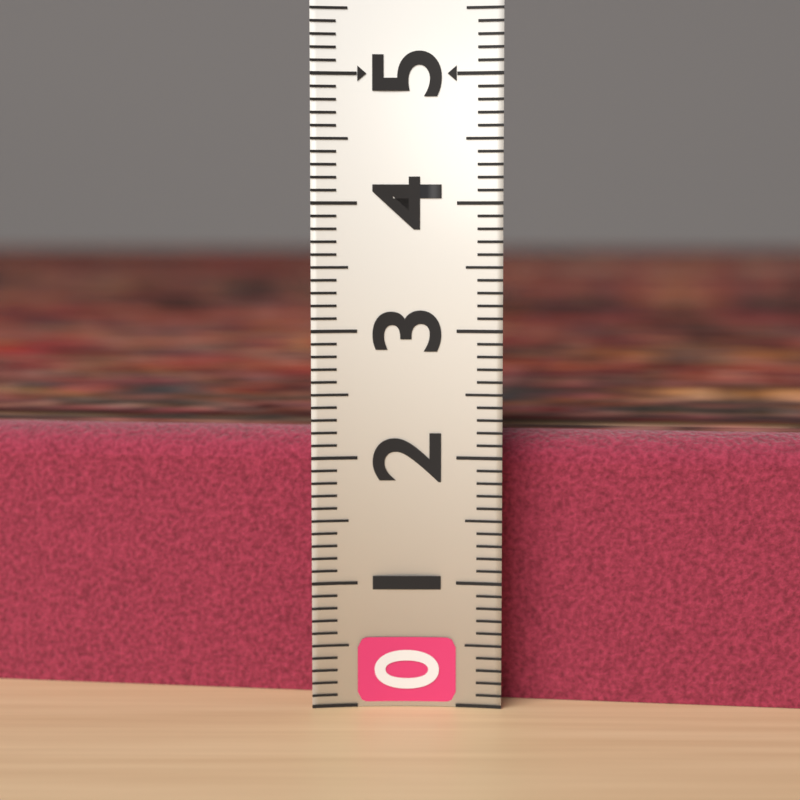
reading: 2.2 (no unit)
